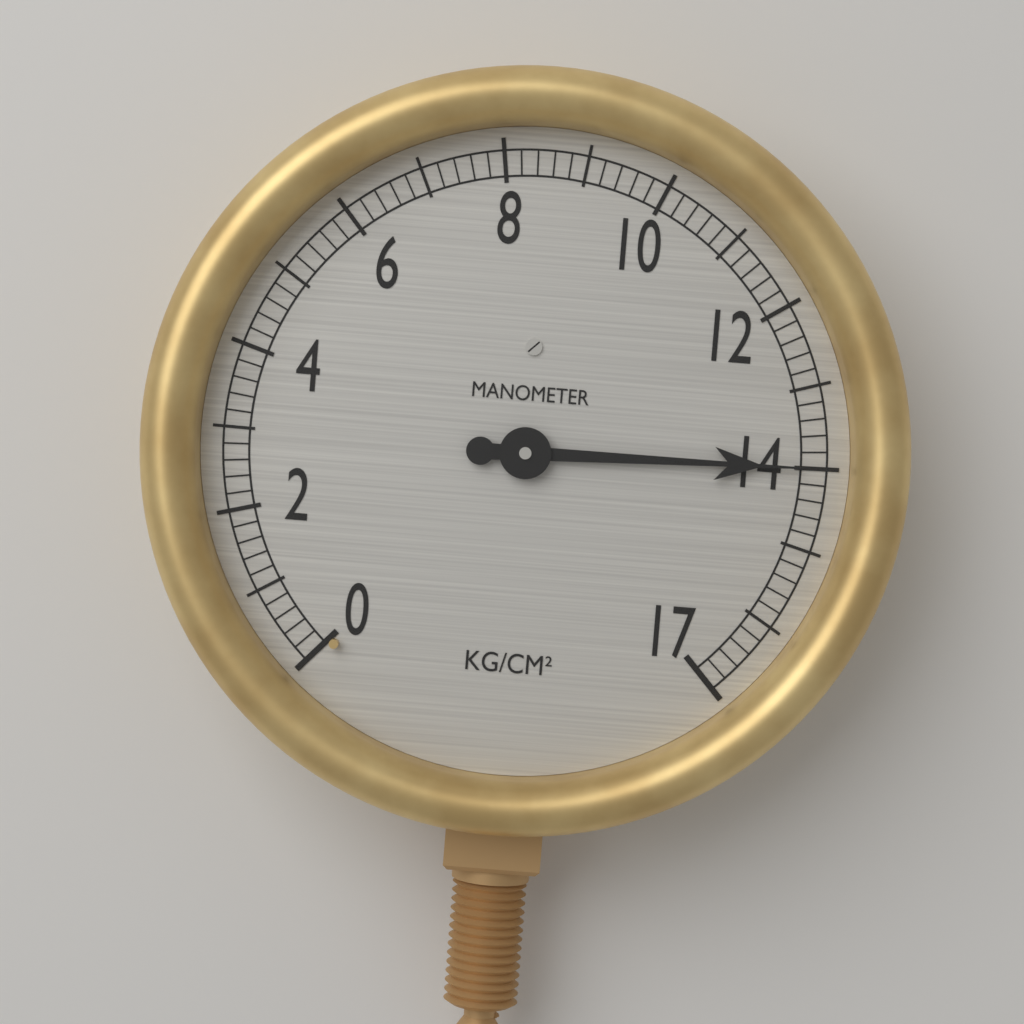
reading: 14.0 kg/cm²
